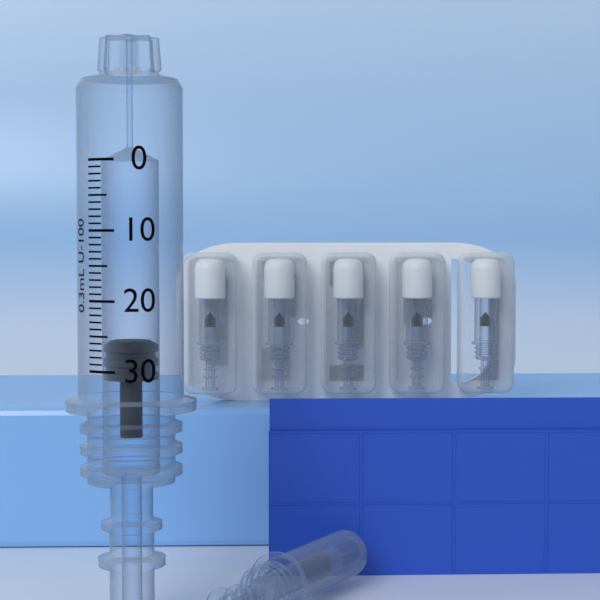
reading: 26 units
